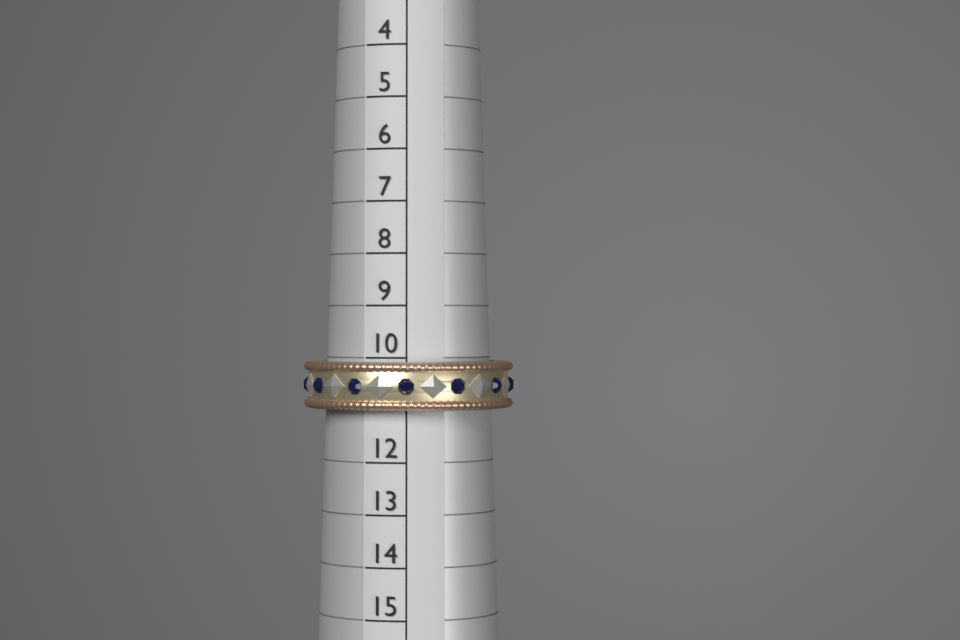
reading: 11 (no unit)
